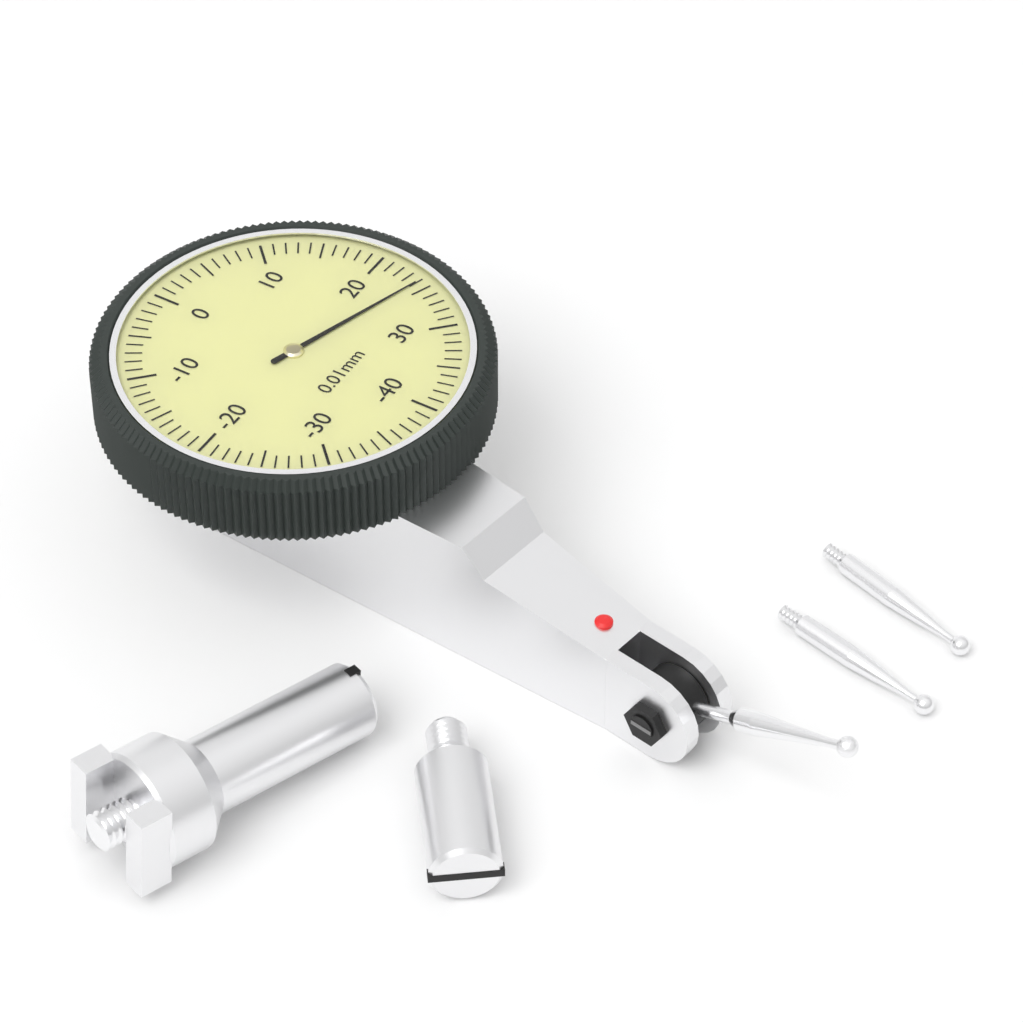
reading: 24 0.01mm
